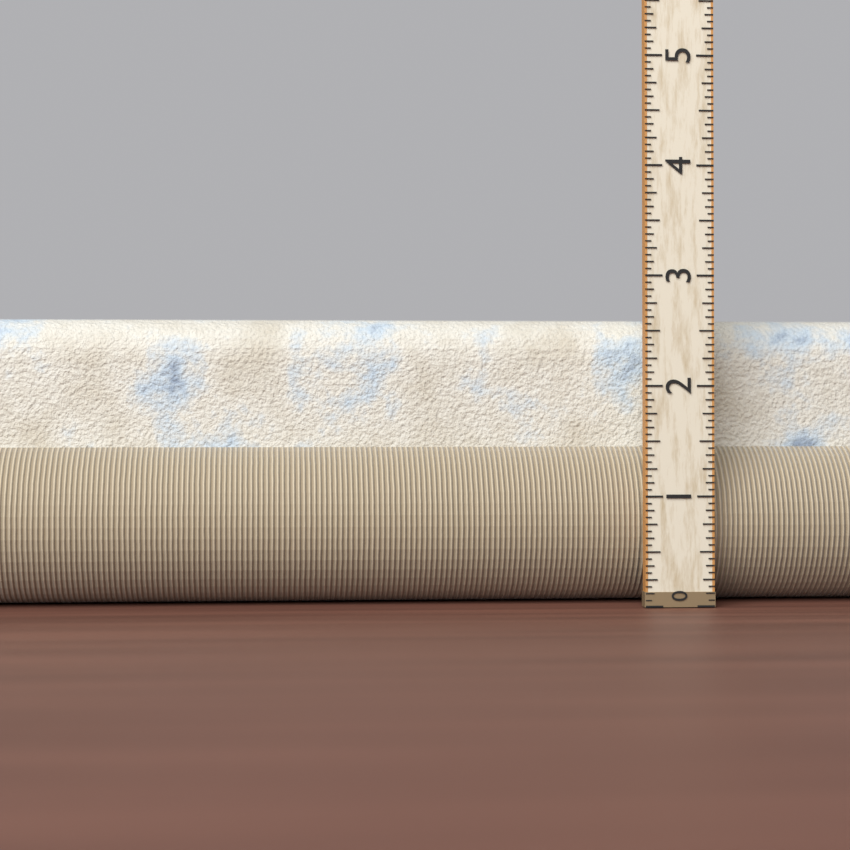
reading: 2.6250 (no unit)
